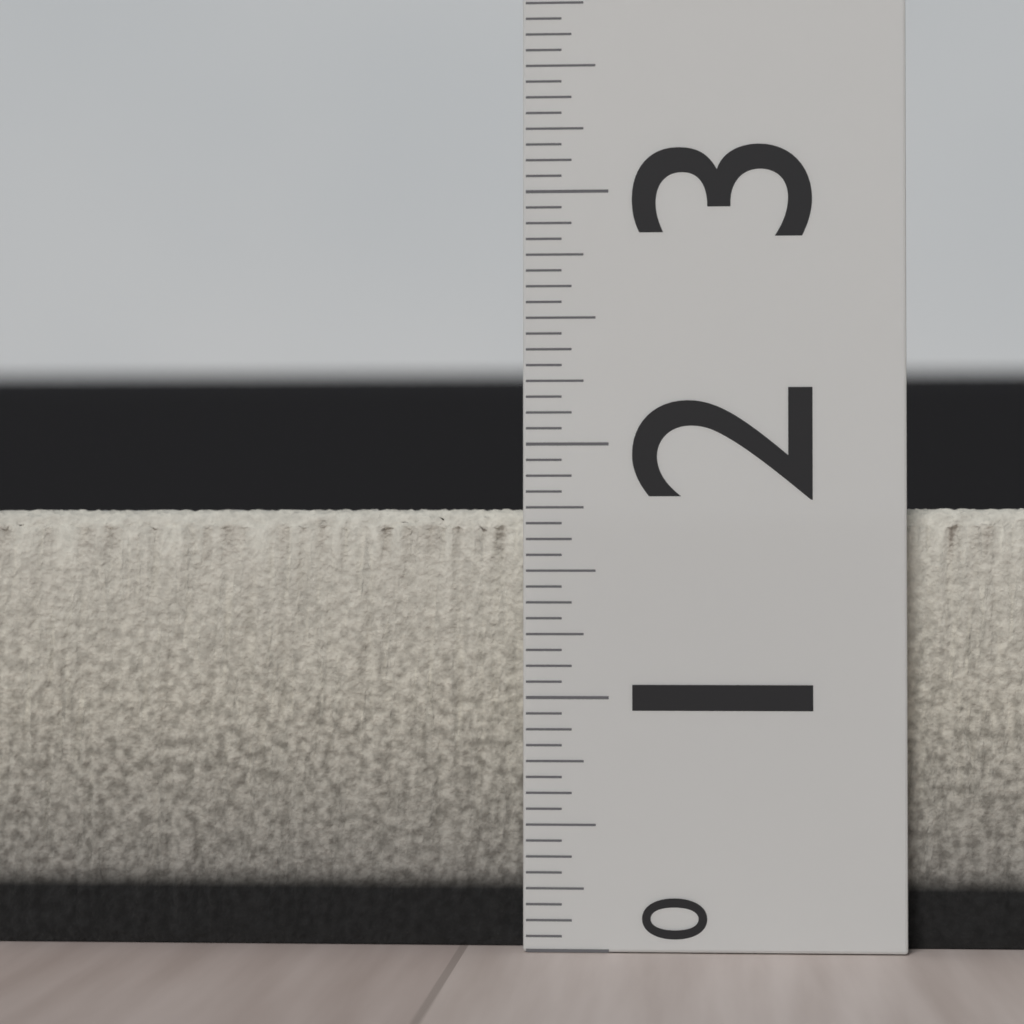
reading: 1.7500 (no unit)
